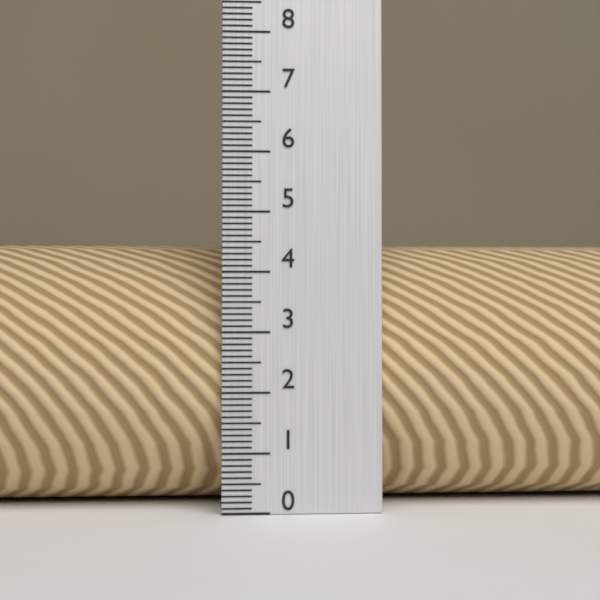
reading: 4.5 (no unit)
